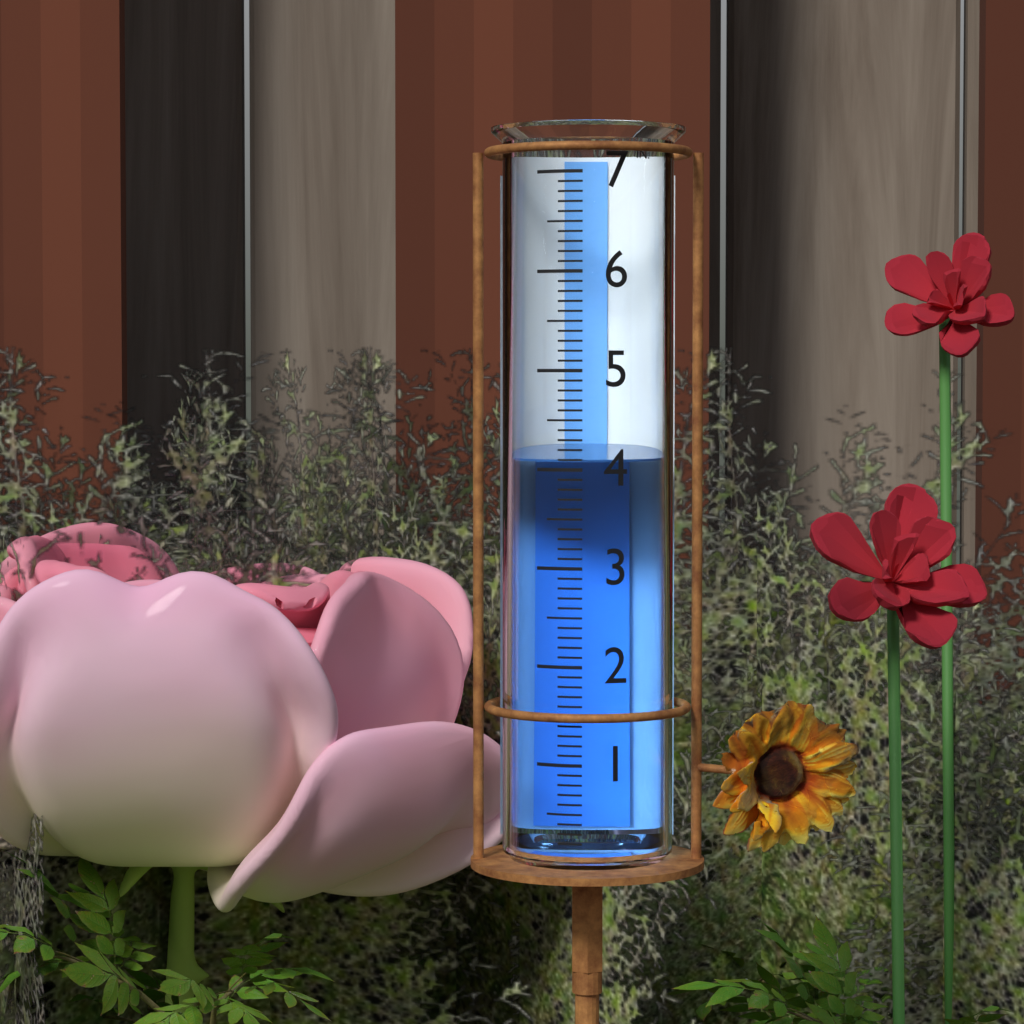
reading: 4.1 in
